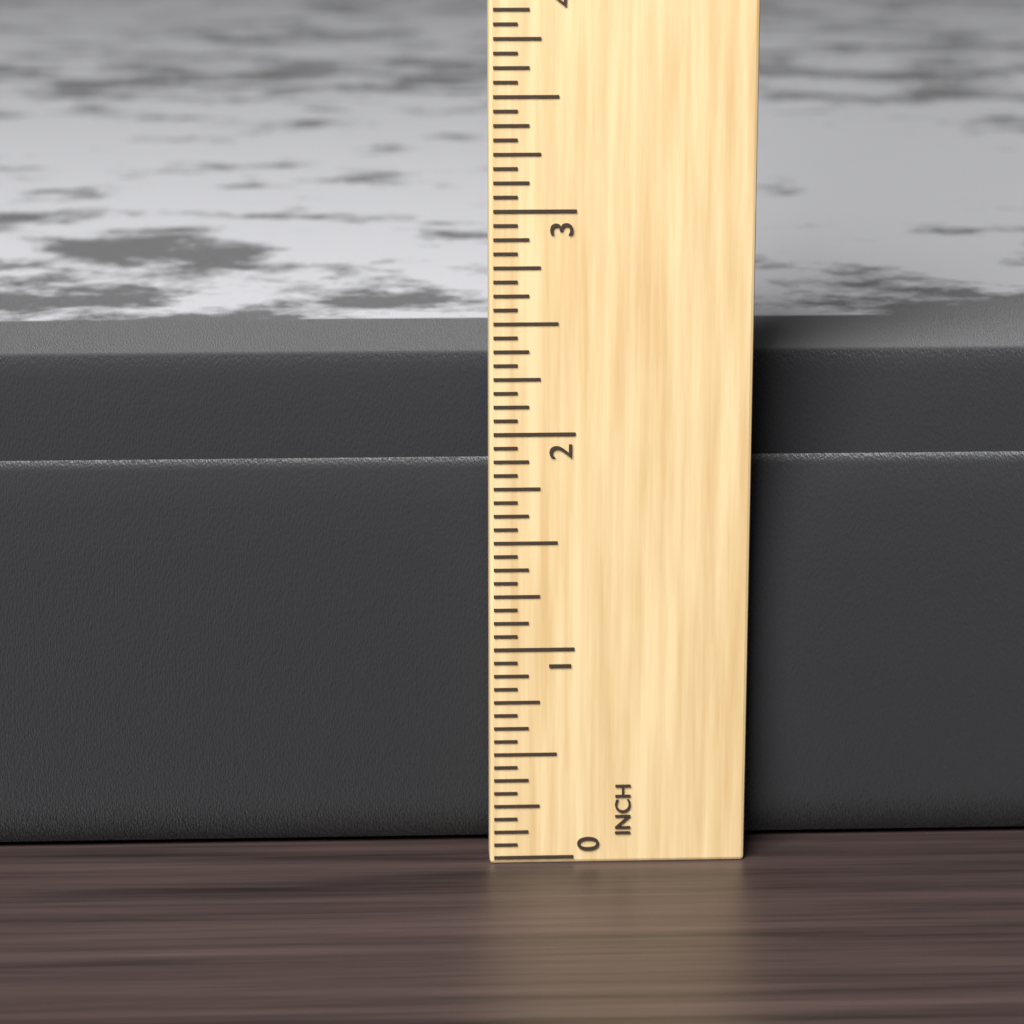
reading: 2.2500 in
